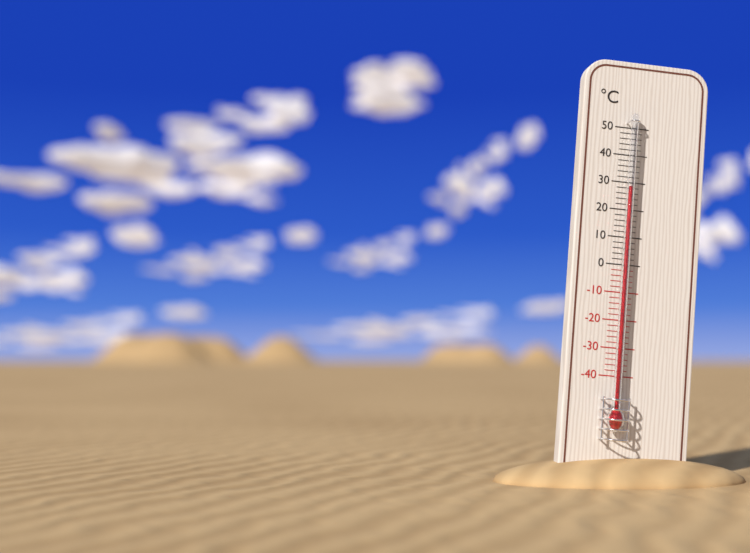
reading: 28 °C
